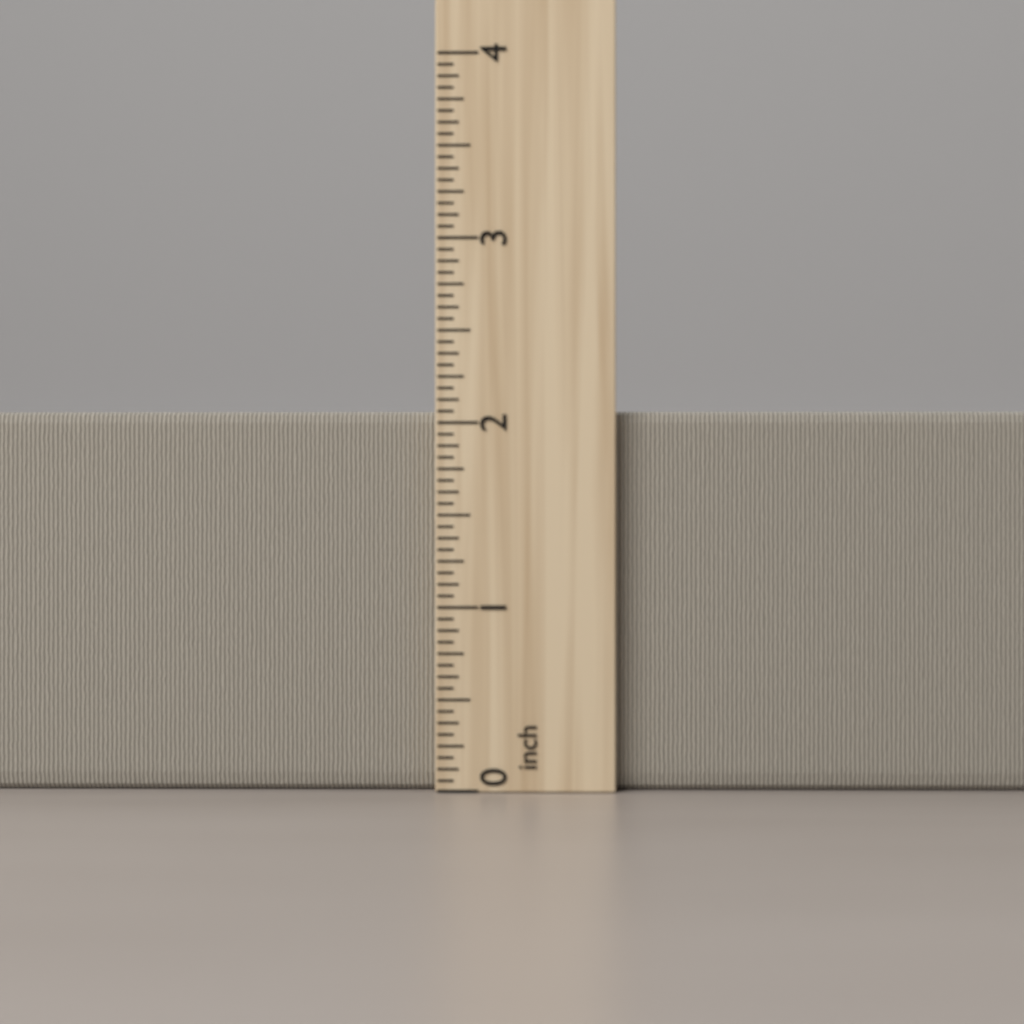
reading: 2.0625 inch
